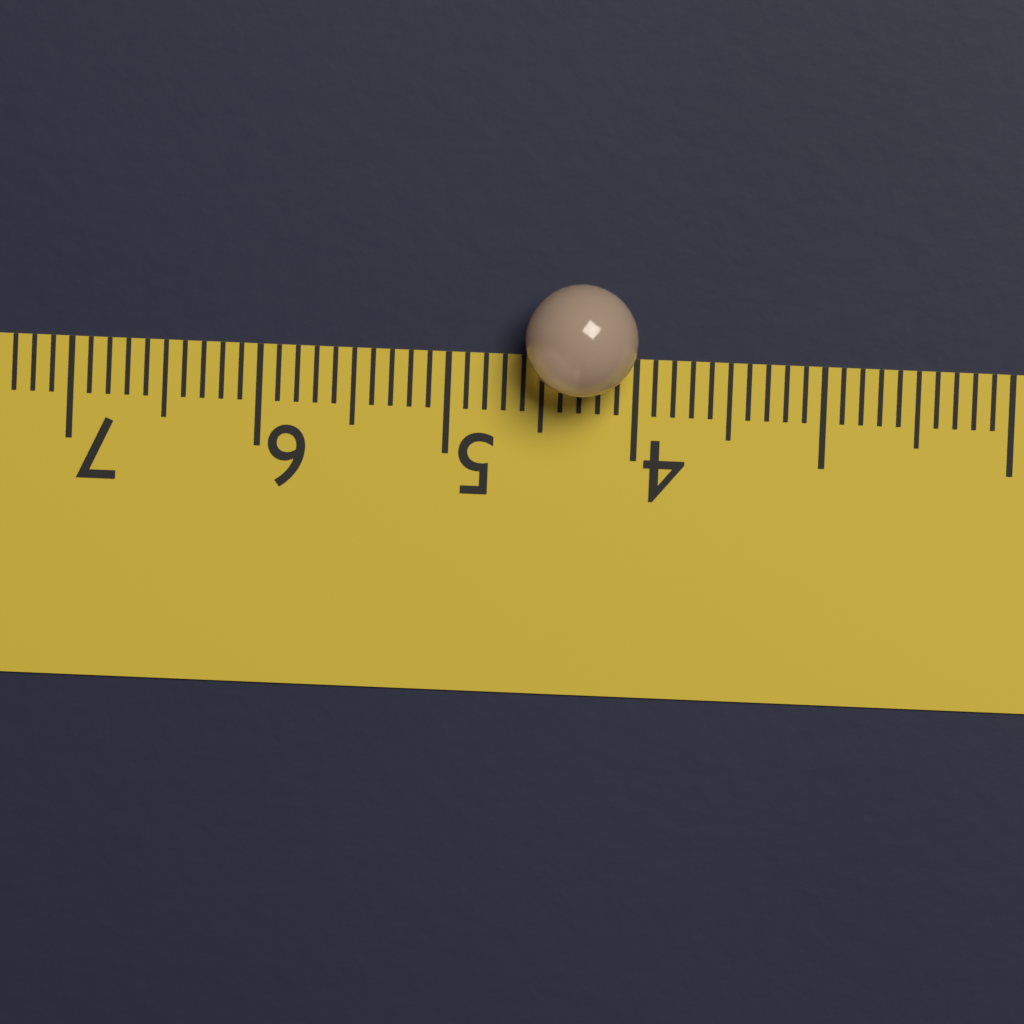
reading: 4.6 (no unit)
